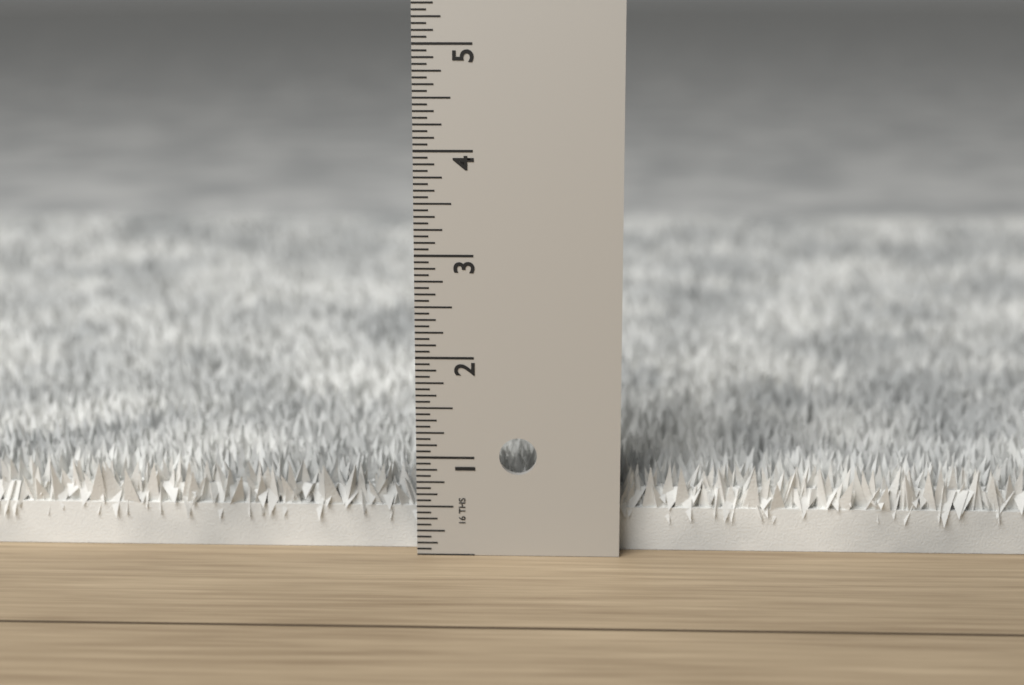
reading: 0.8750 in
